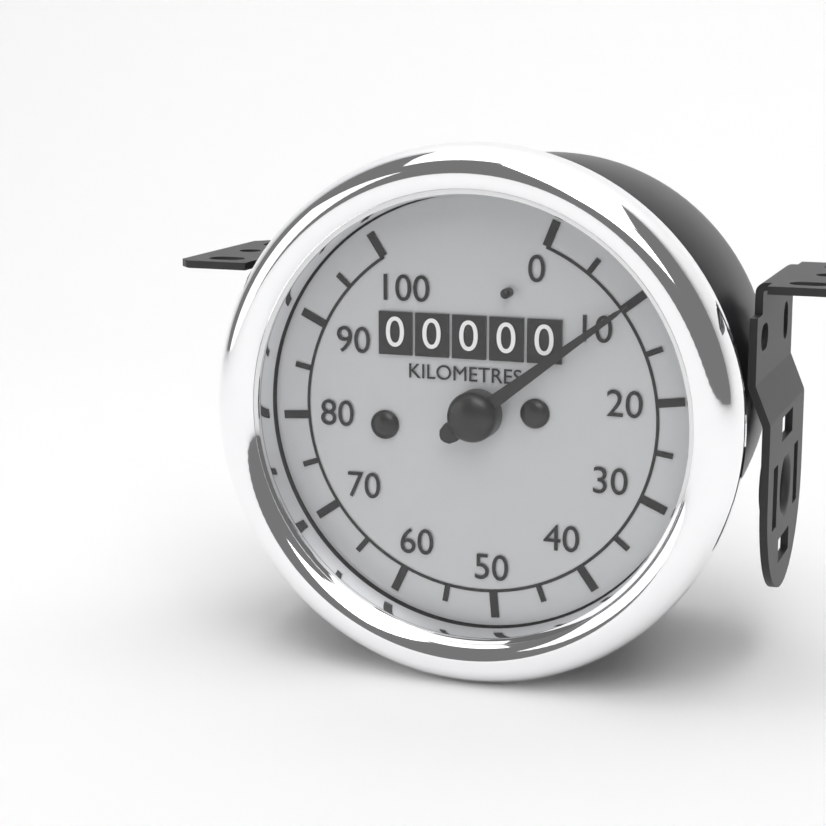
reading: 10 km/h
